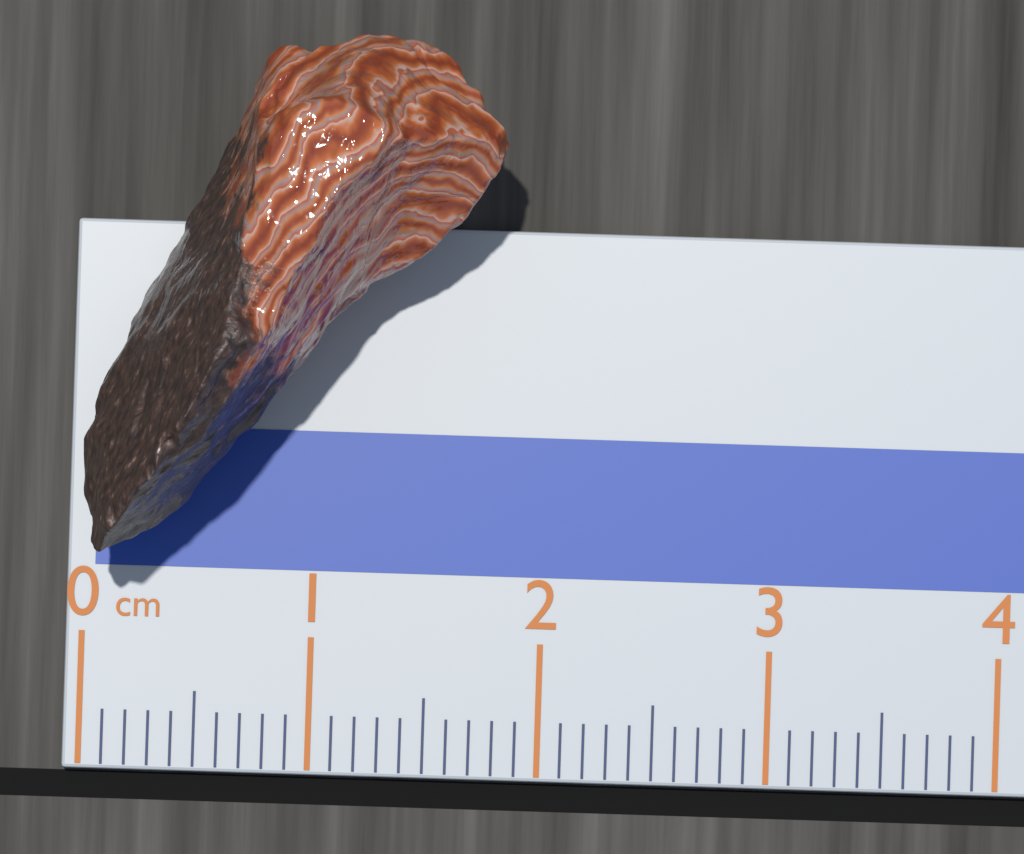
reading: 1.8 cm
